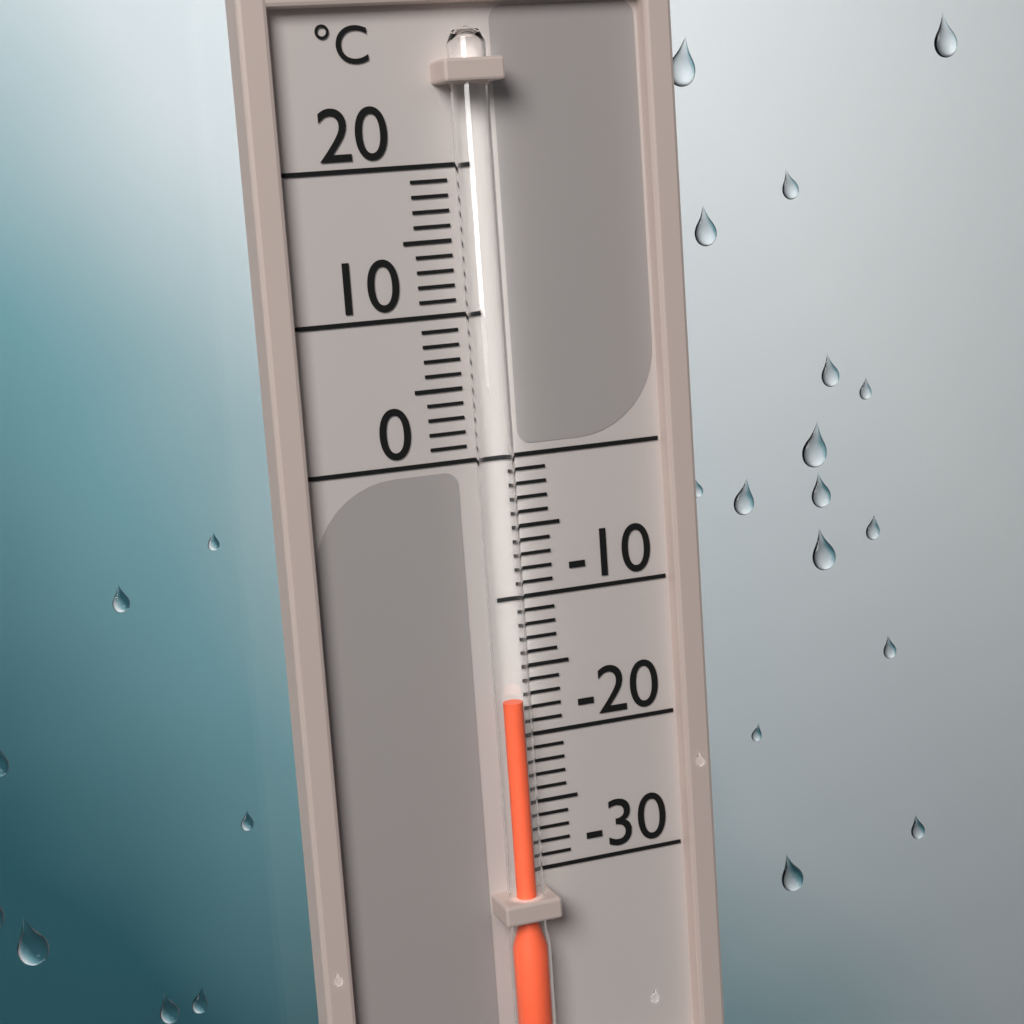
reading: -17 °C
